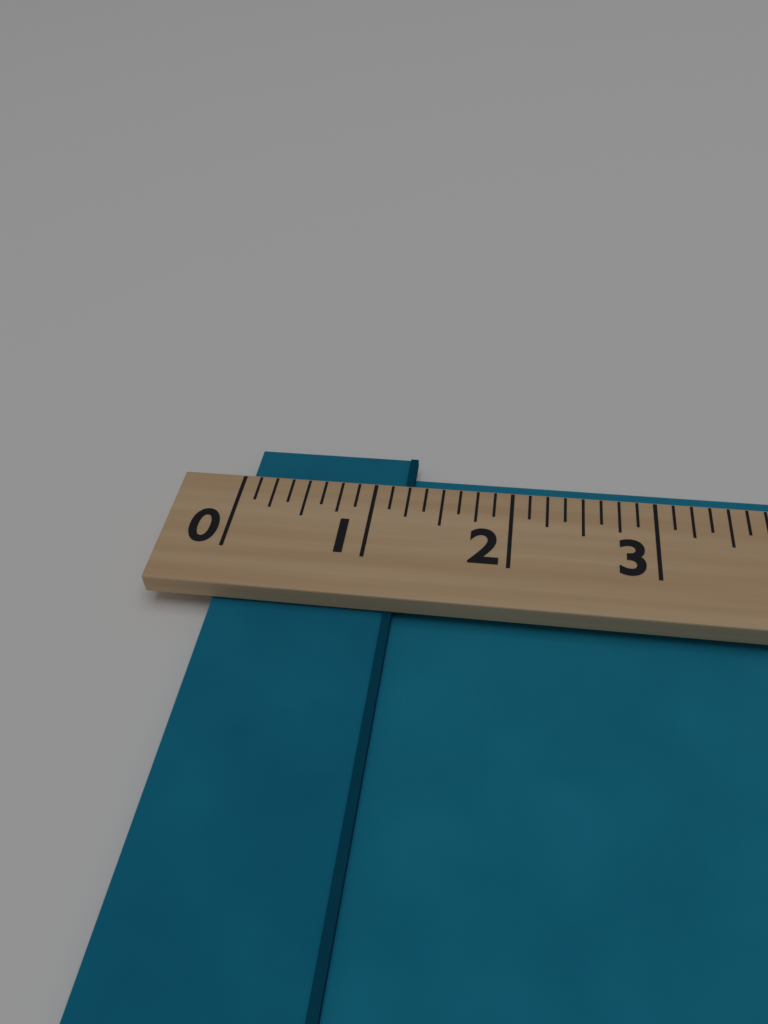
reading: 1.250 (no unit)
